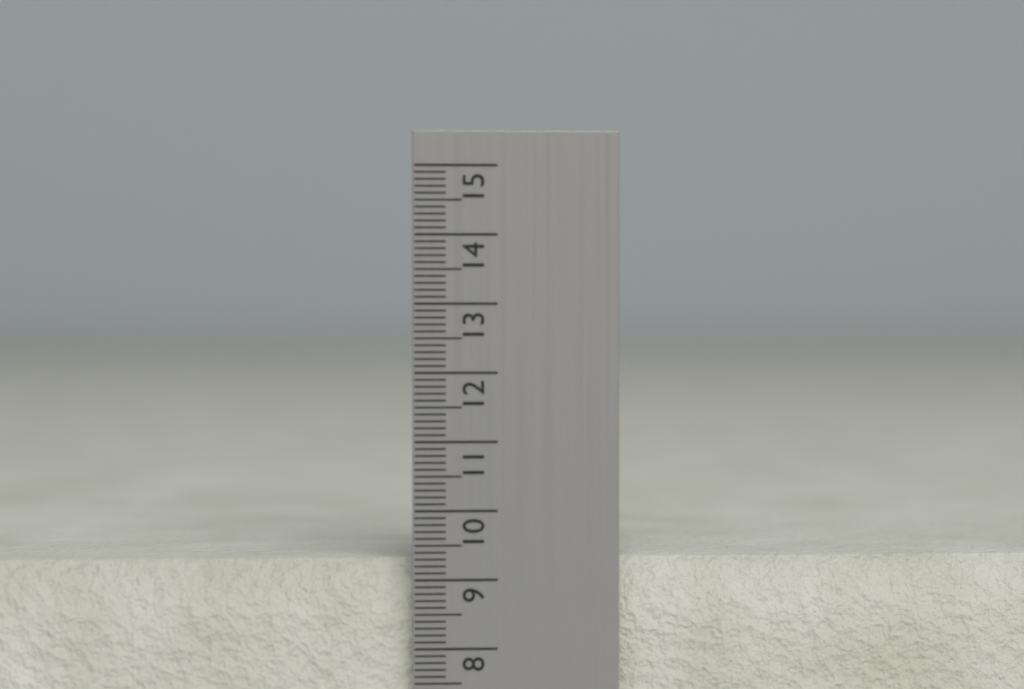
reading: 9.3 cm
